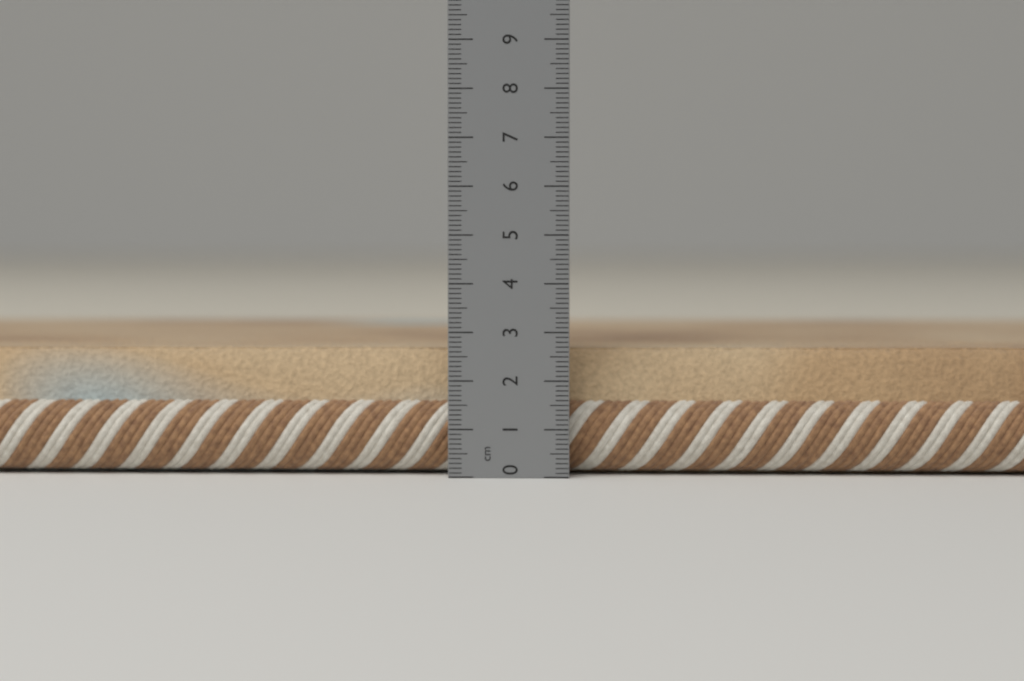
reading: 2.7 cm
